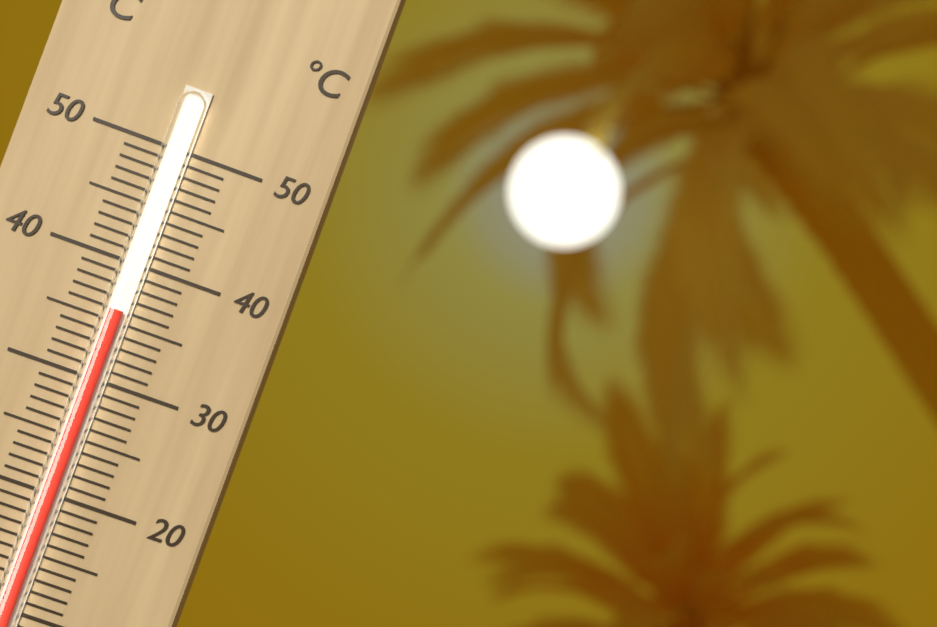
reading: 36 °C
